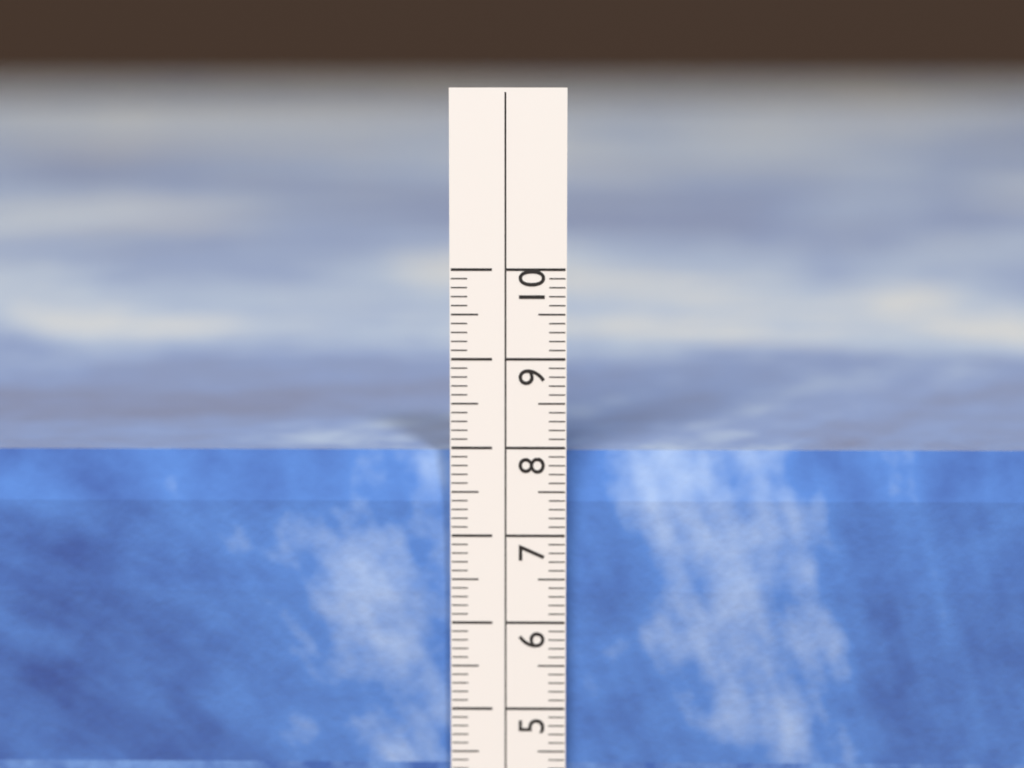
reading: 7.9 cm
